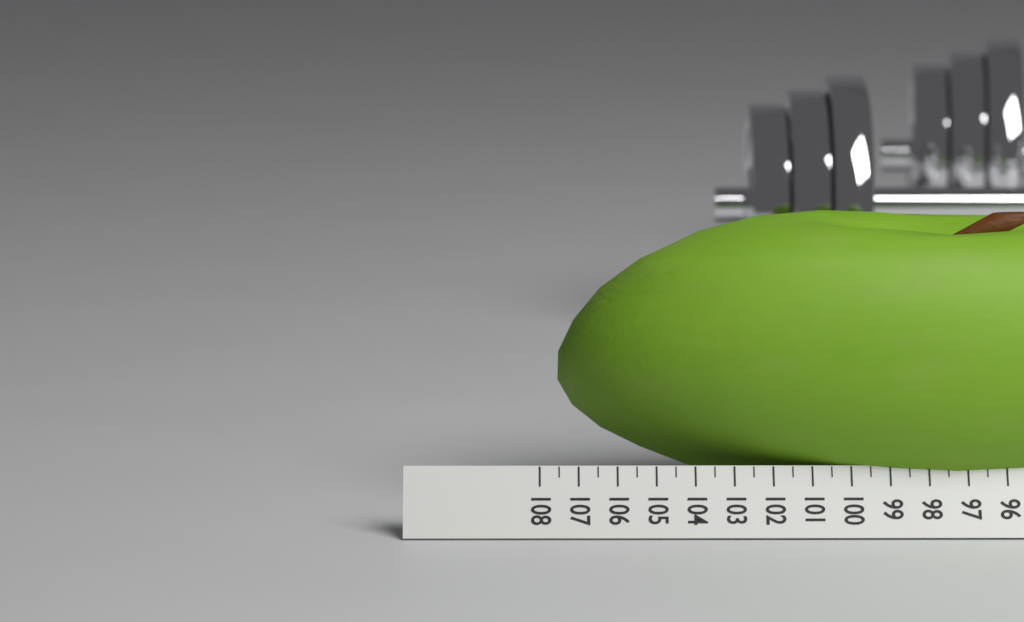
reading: 107.5 (no unit)
